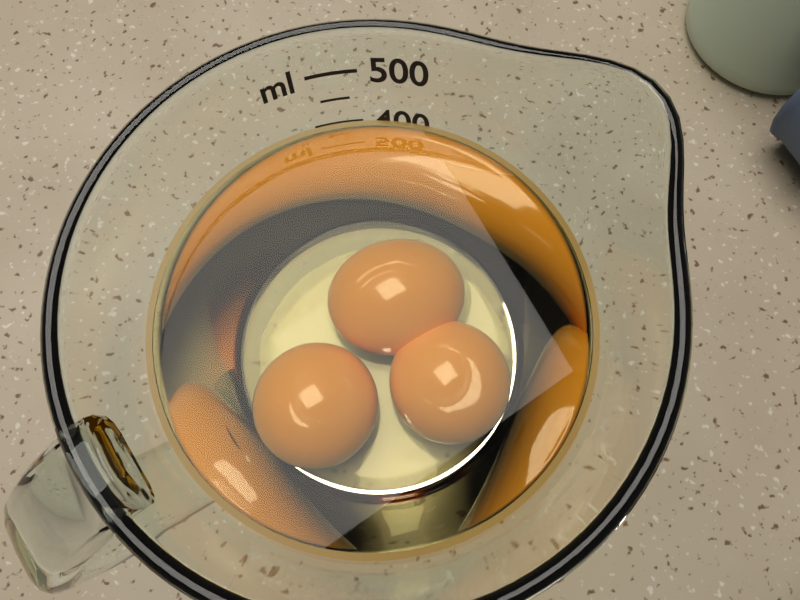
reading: 400 ml
